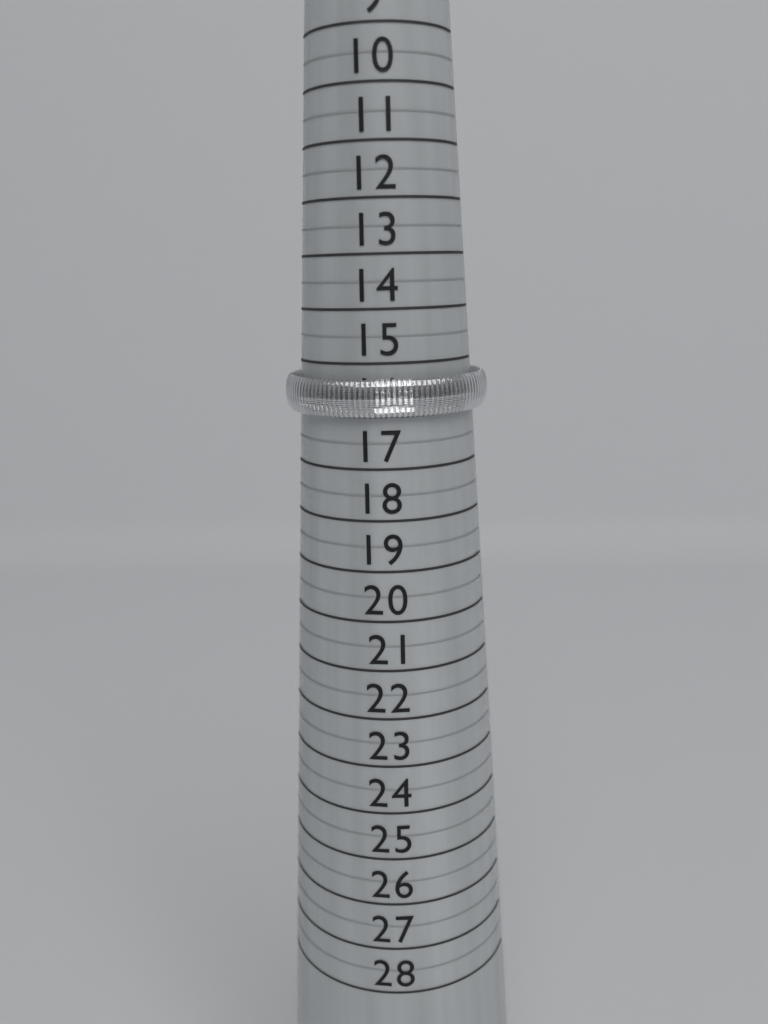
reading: 16.0 (no unit)
